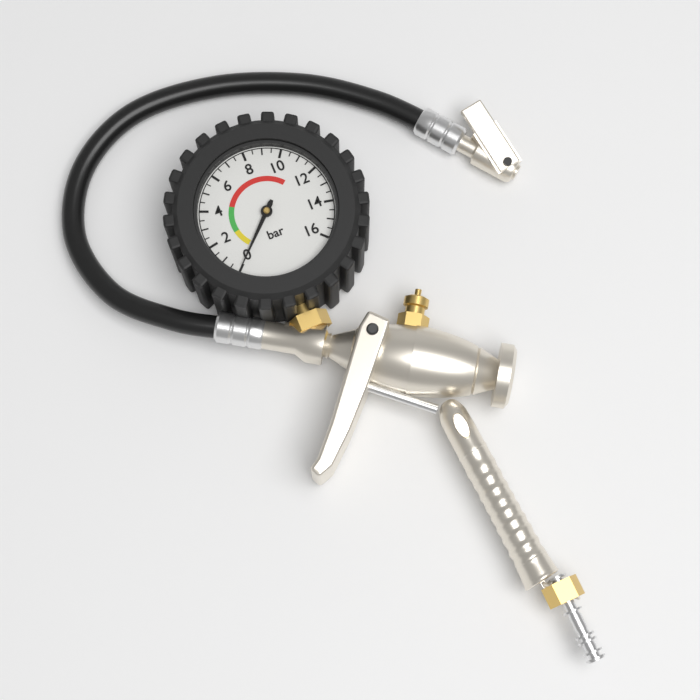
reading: 0.0 bar
